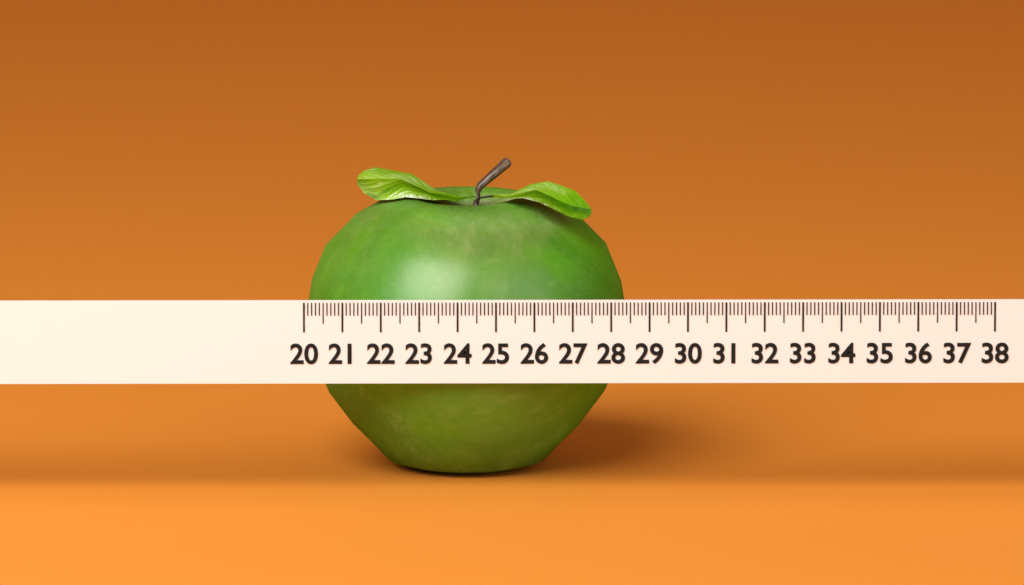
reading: 28.5 (no unit)
